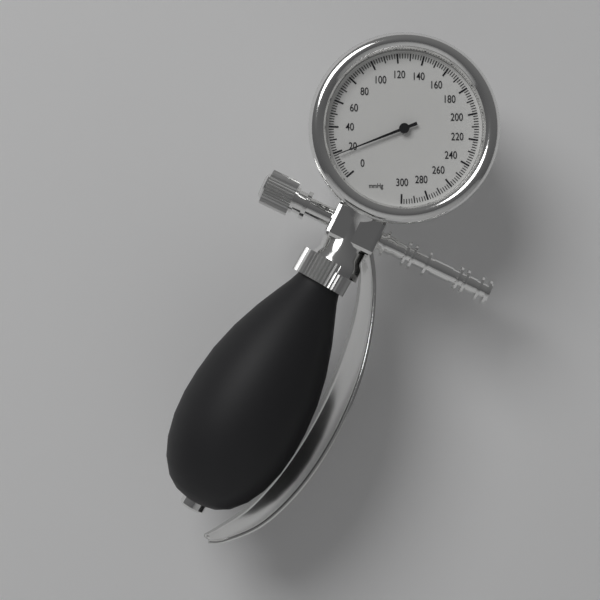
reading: 18 mmHg
